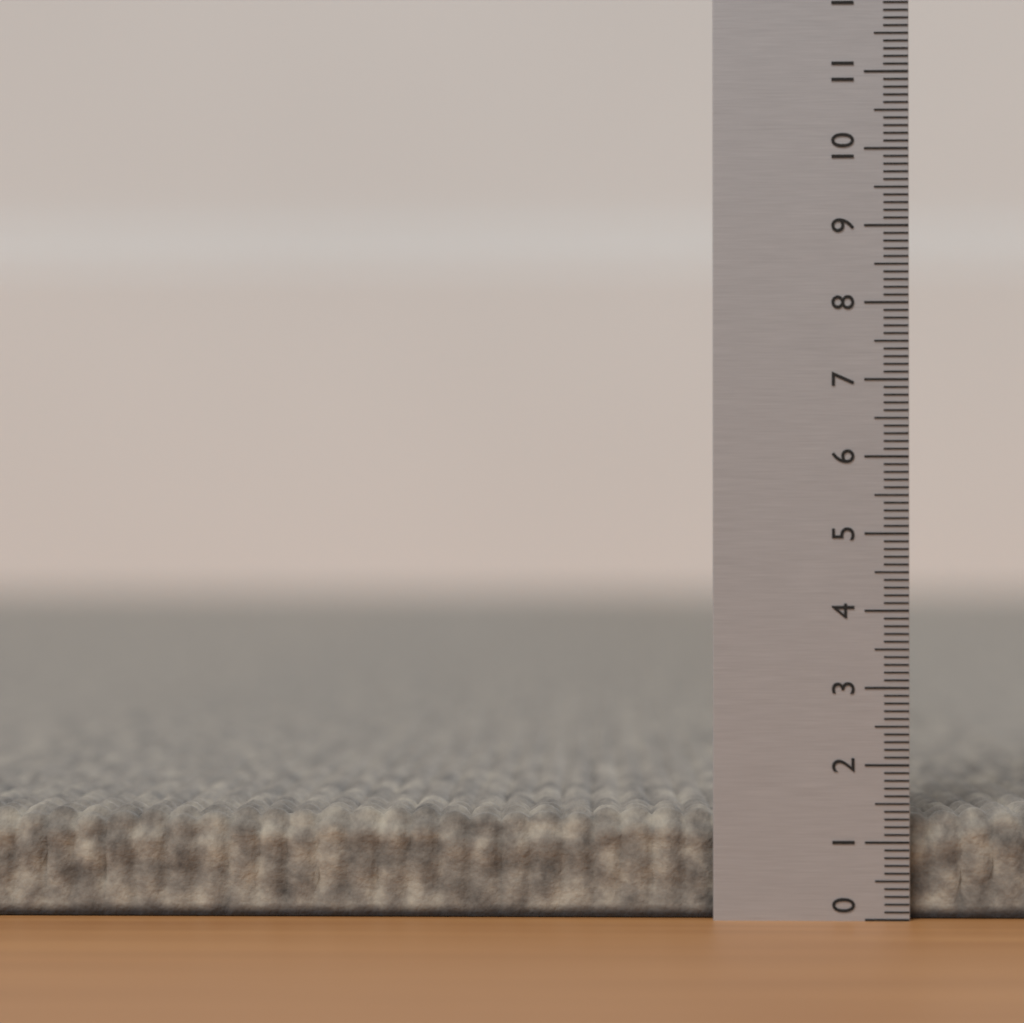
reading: 1.4 (no unit)
